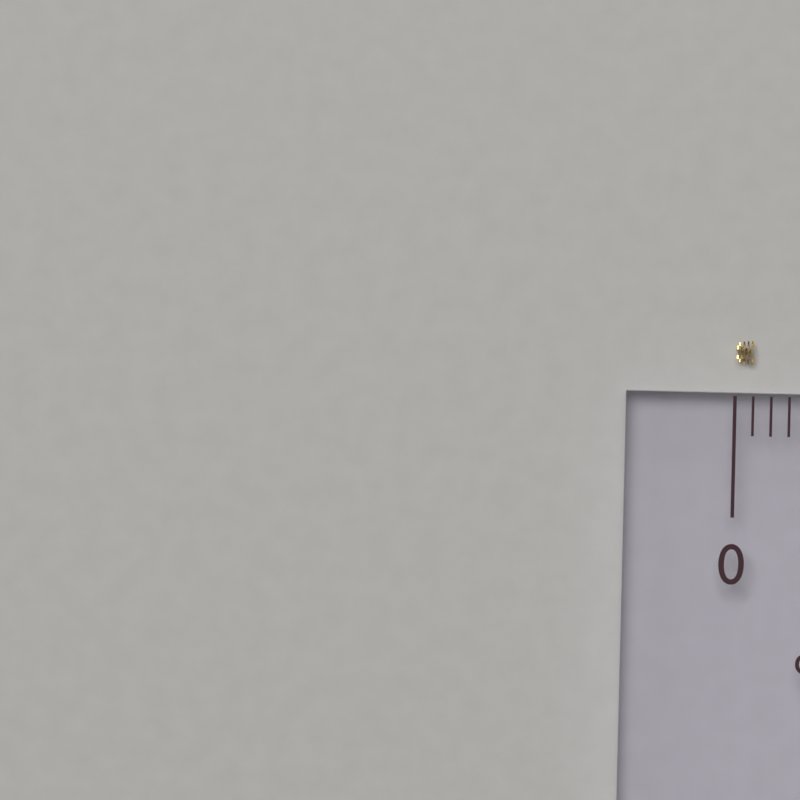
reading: 0.1 cm
